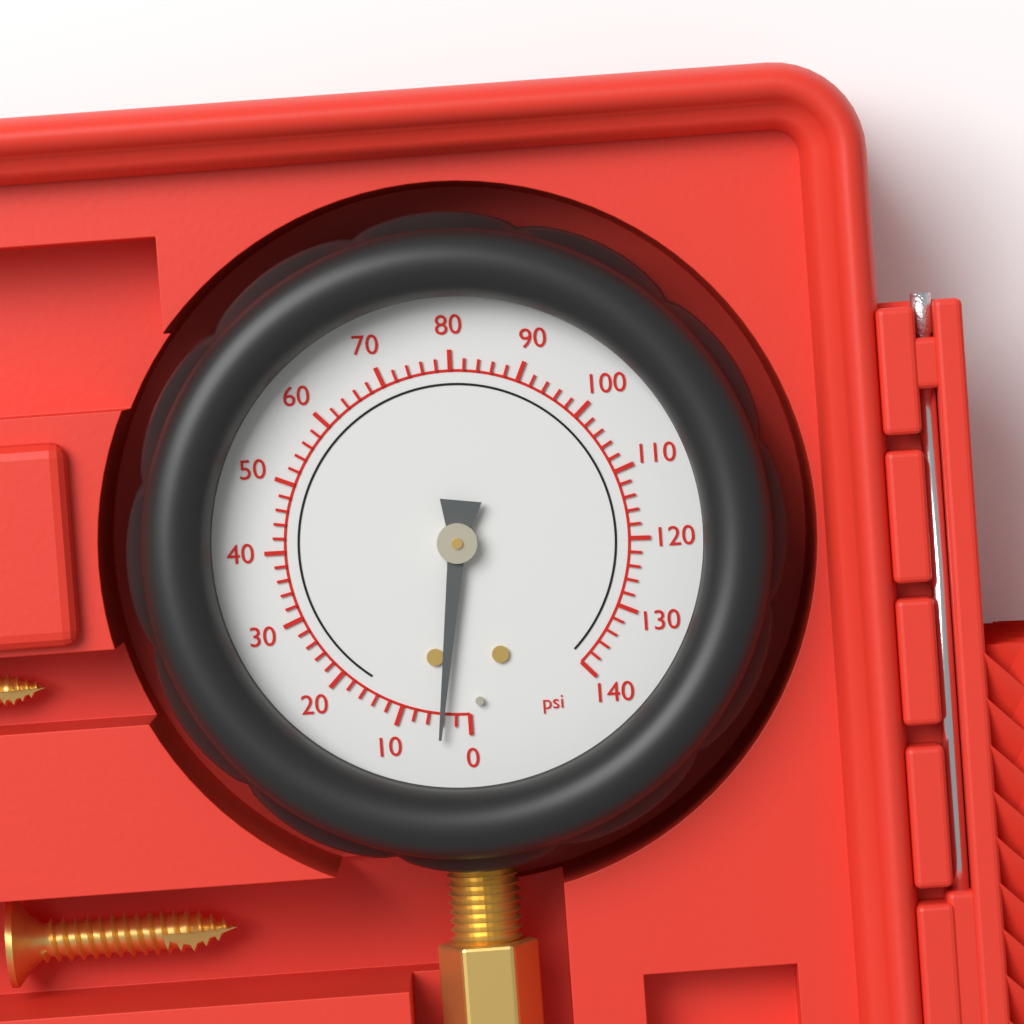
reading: 4 psi
